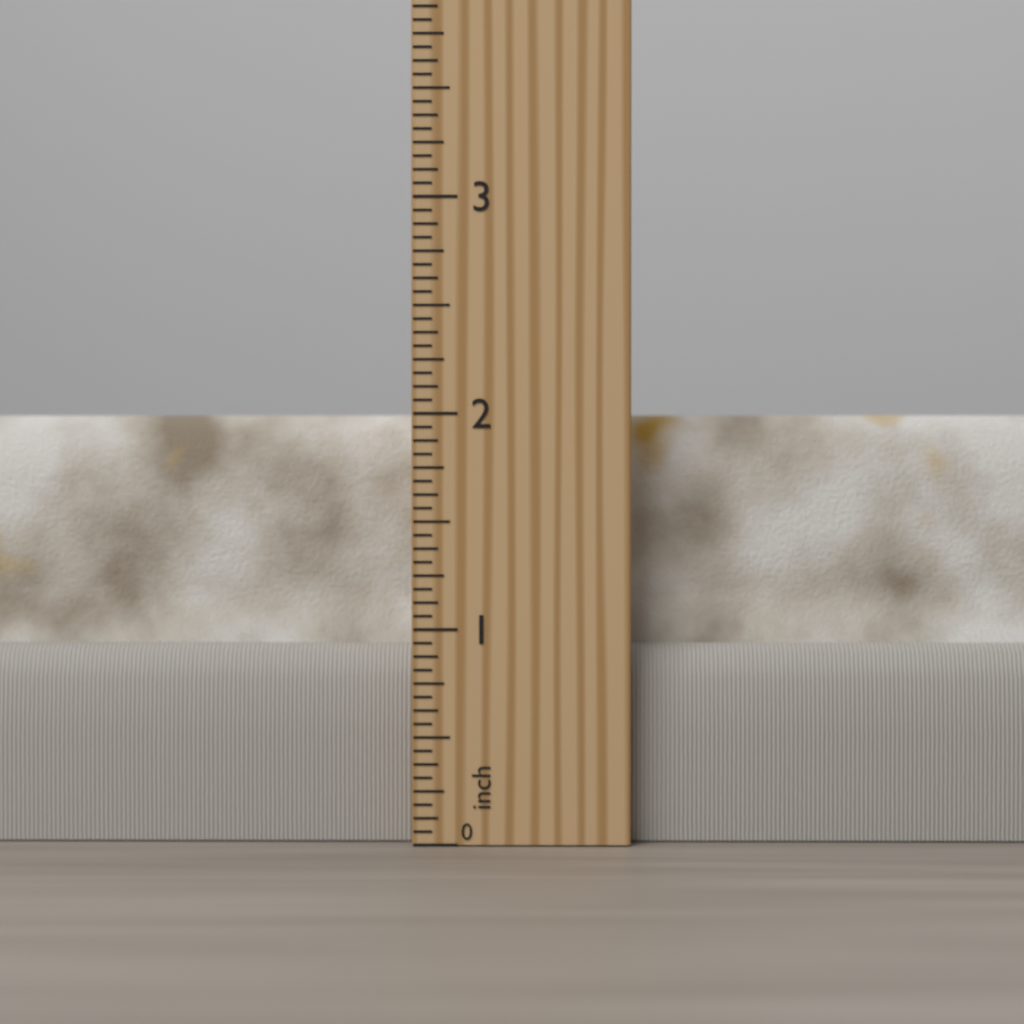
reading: 2.0000 inch
